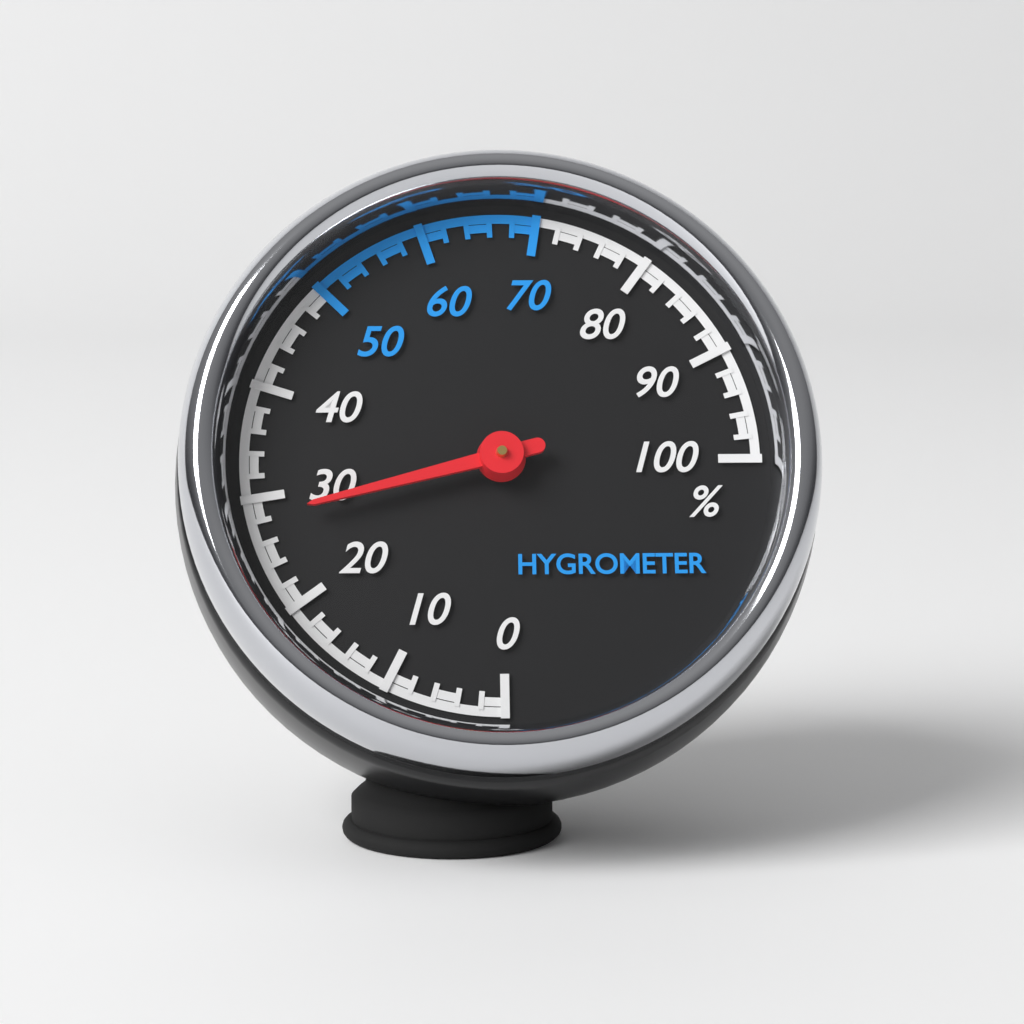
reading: 28 %
